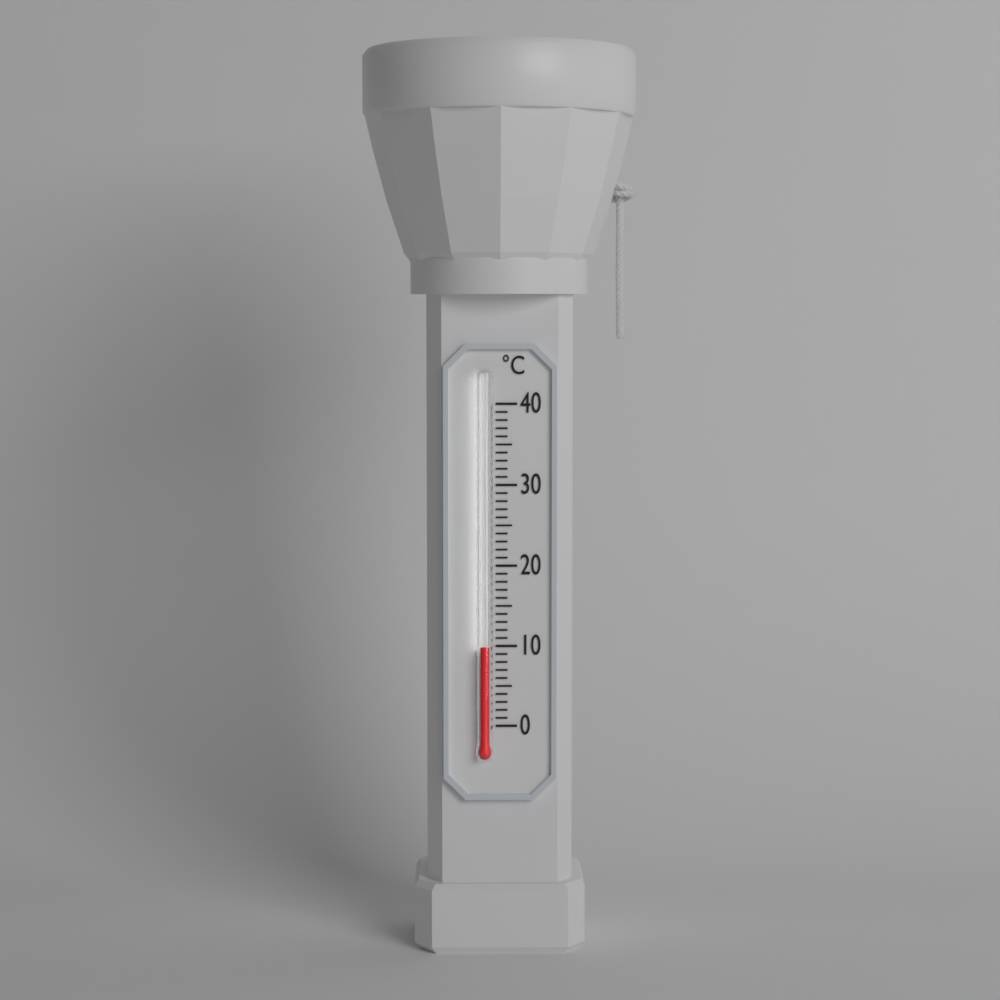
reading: 10 °C
